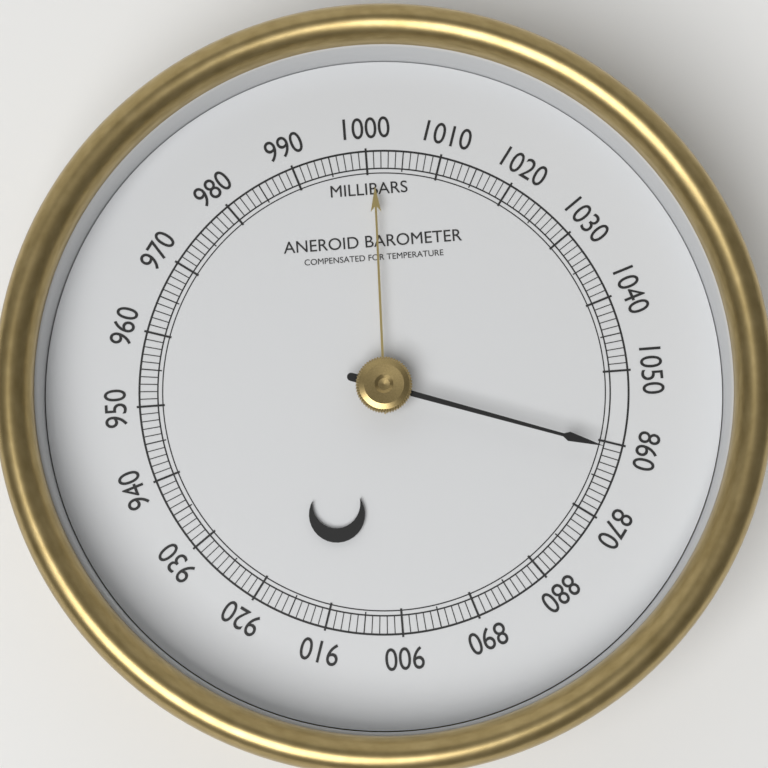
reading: 861 mbar
